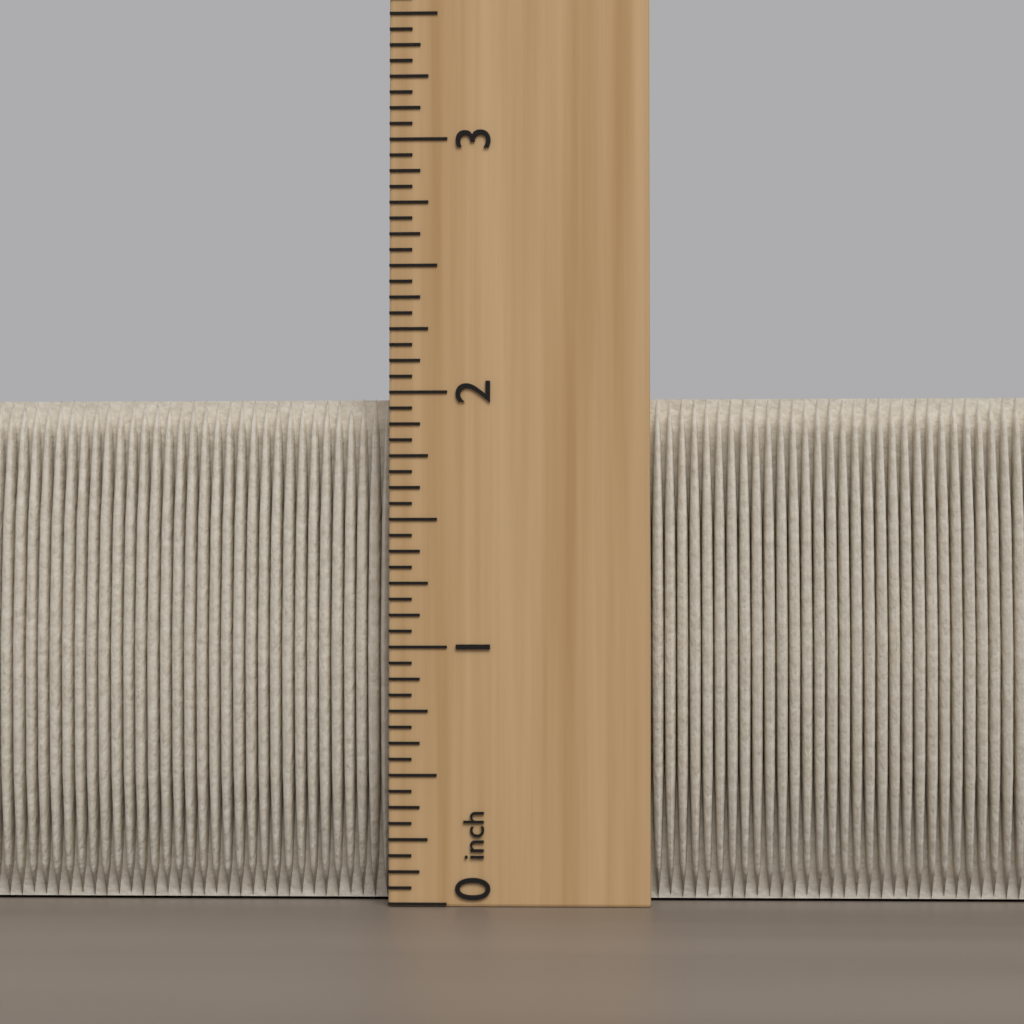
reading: 2.0000 inch
